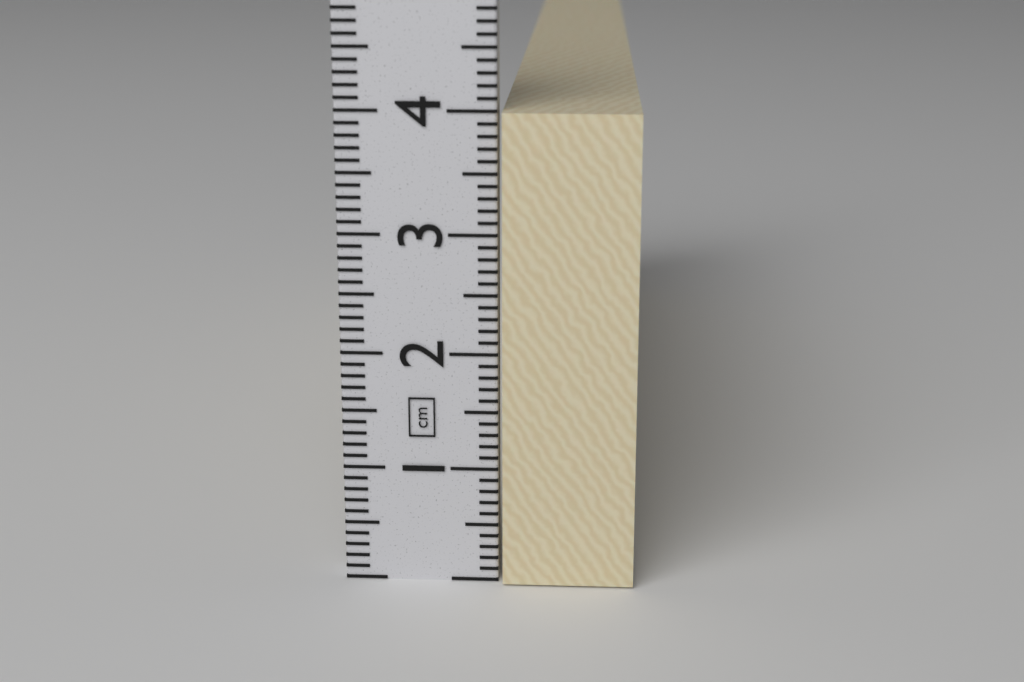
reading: 4.0 cm
